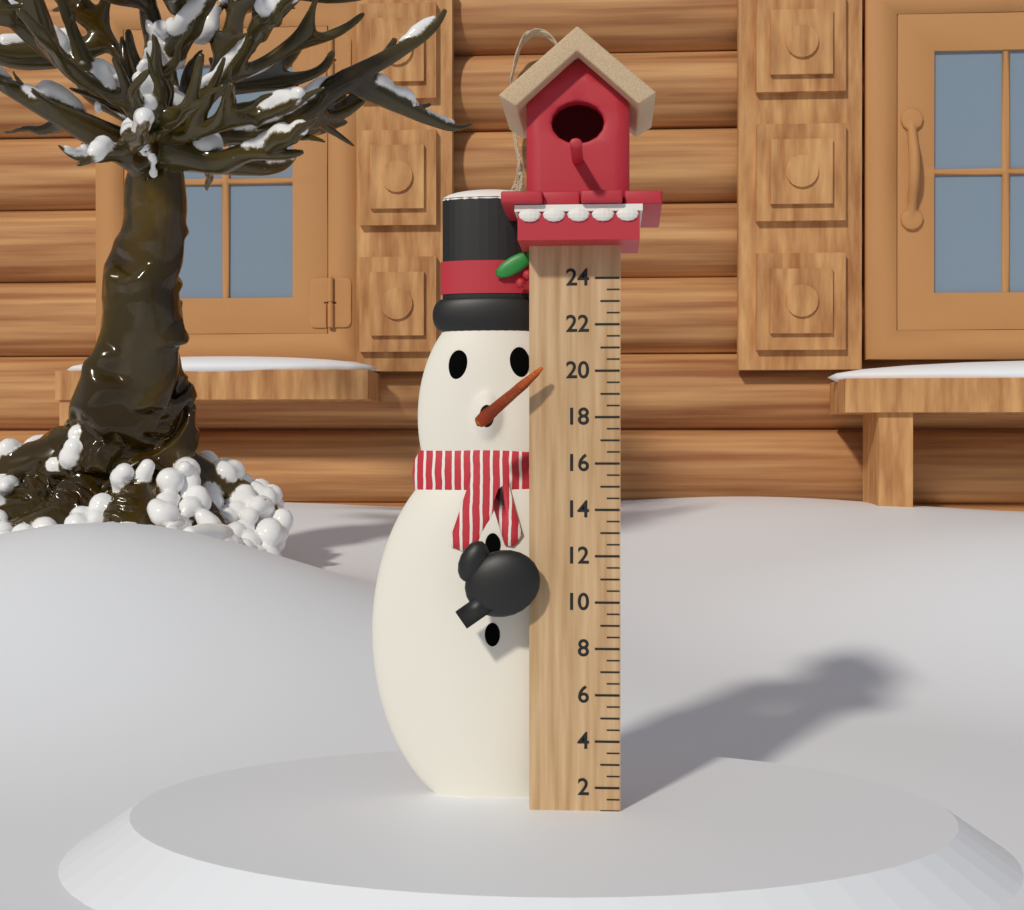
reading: 1.0 (no unit)
